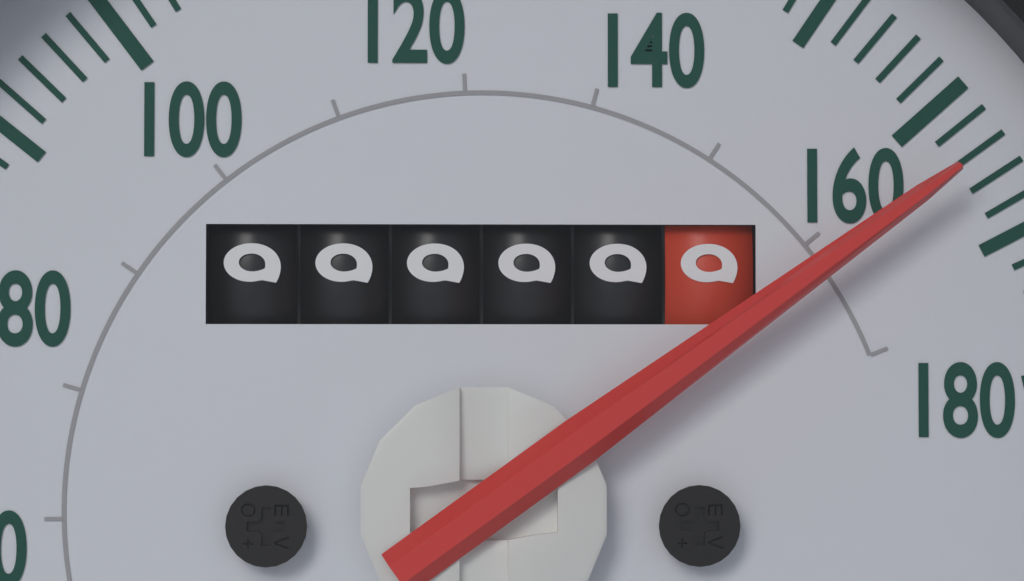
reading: 164 mph
